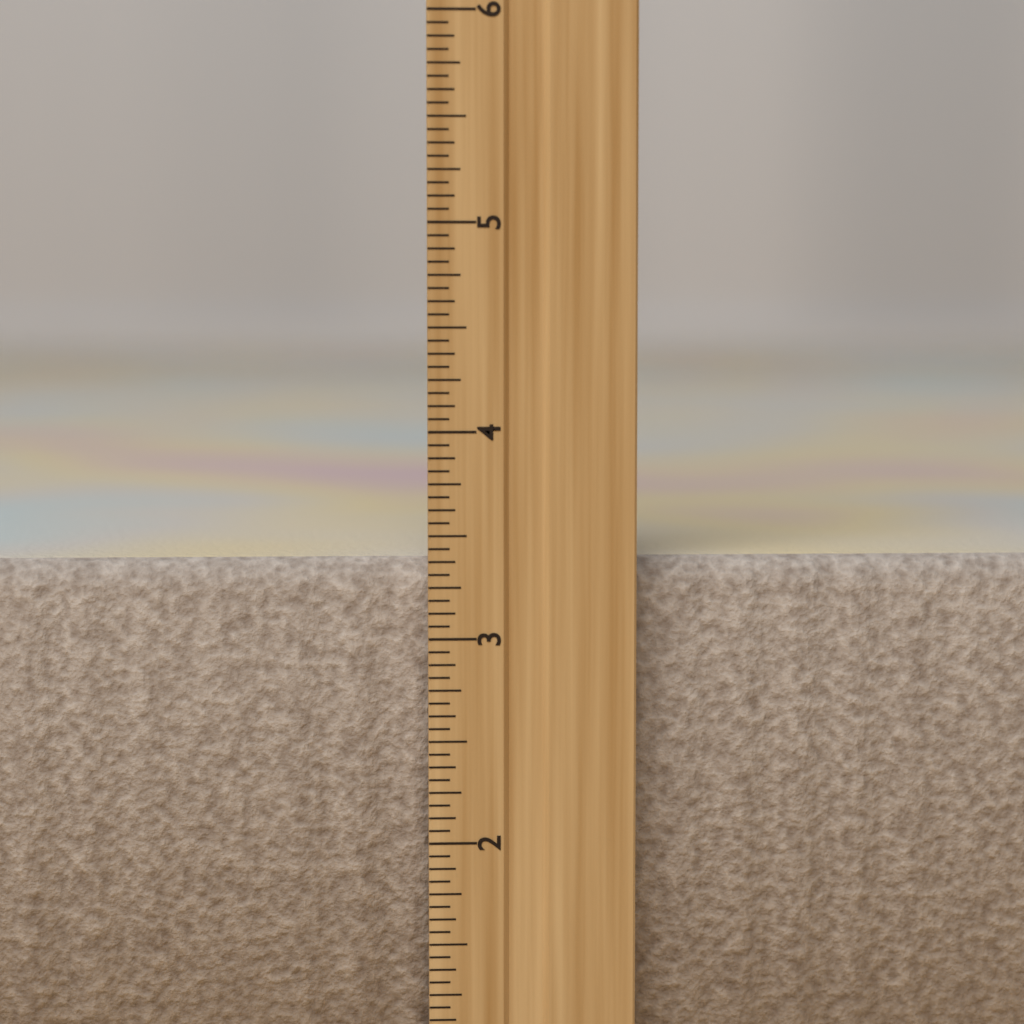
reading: 3.3750 inch
